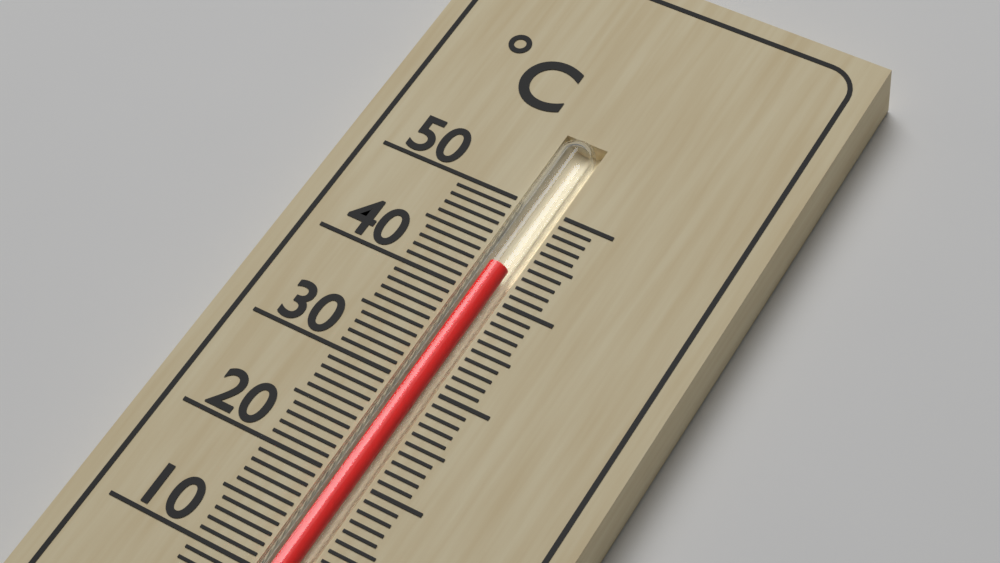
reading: 43 °C
